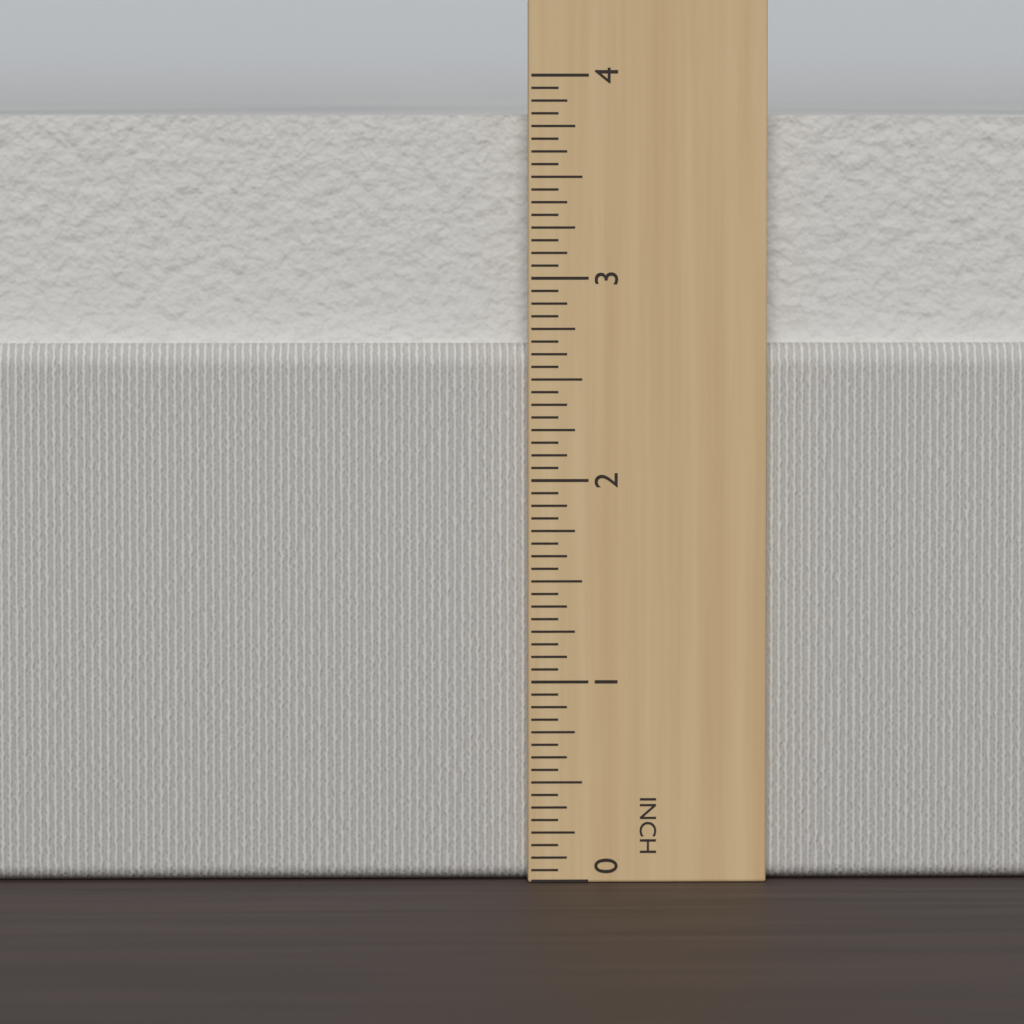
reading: 3.8125 in
